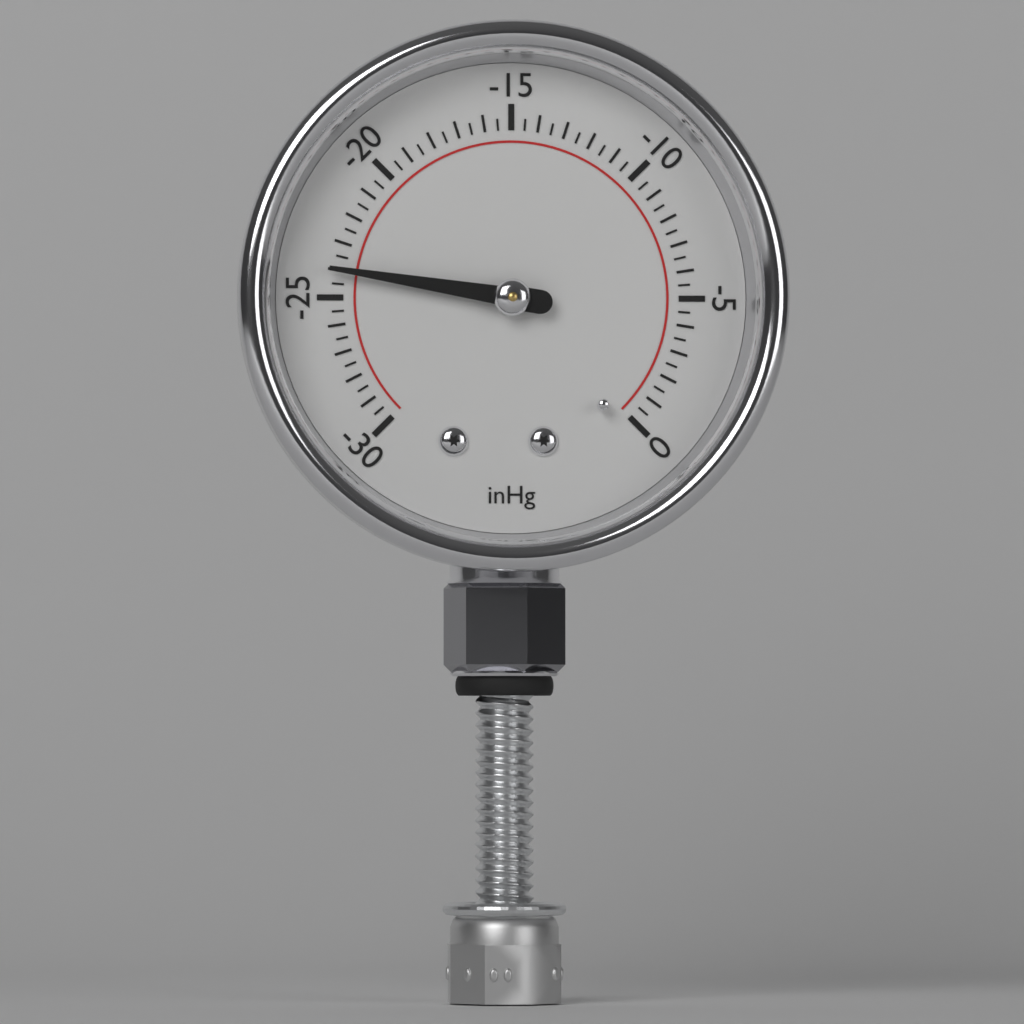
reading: -24.0 inHg
